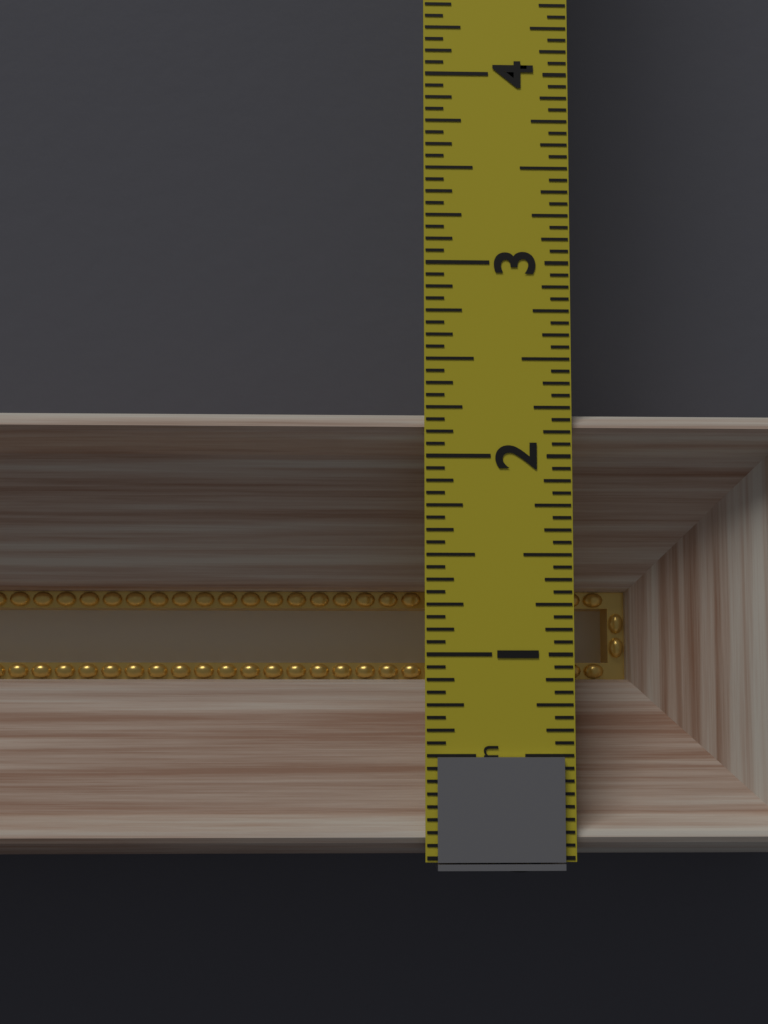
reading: 2.2500 in
